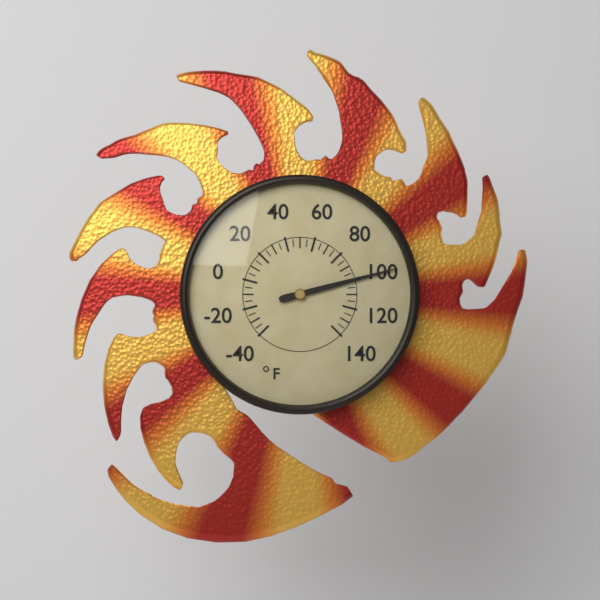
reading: 100 °F
